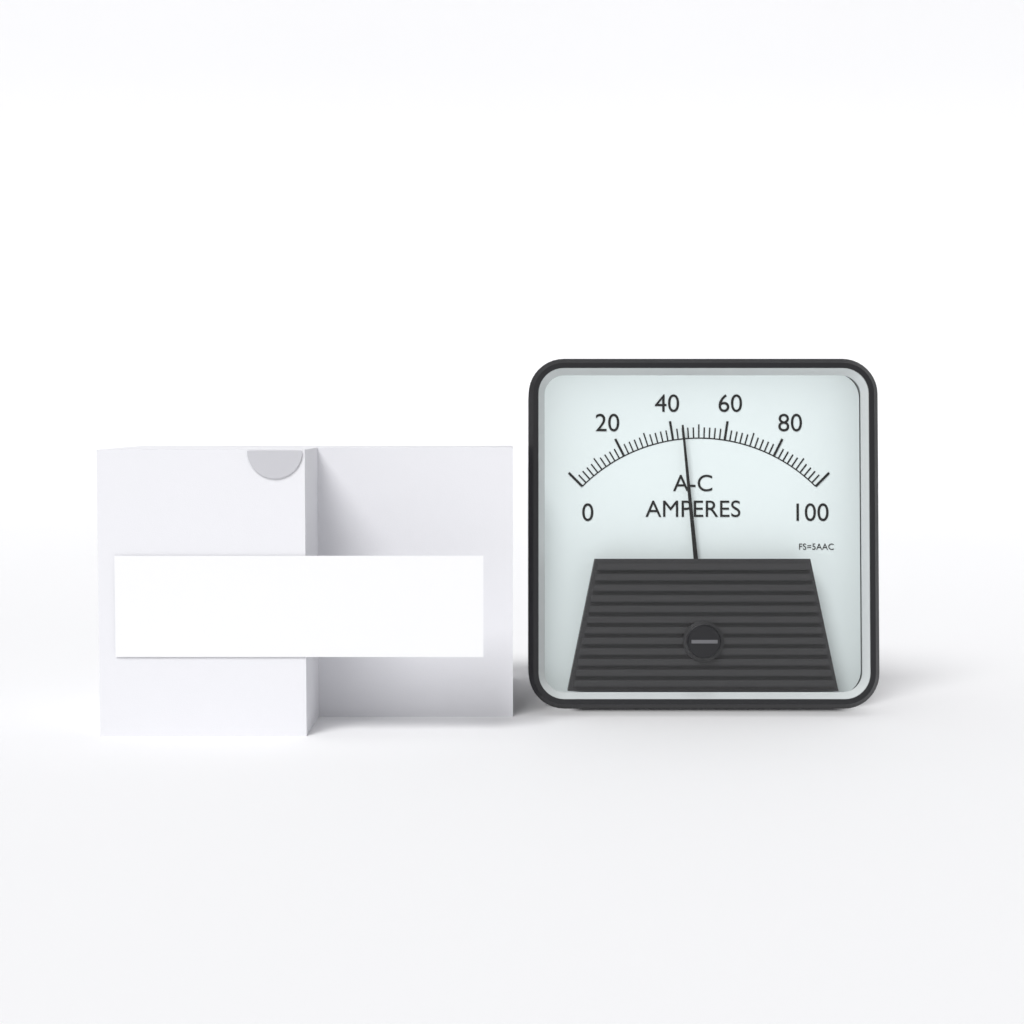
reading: 44 A
